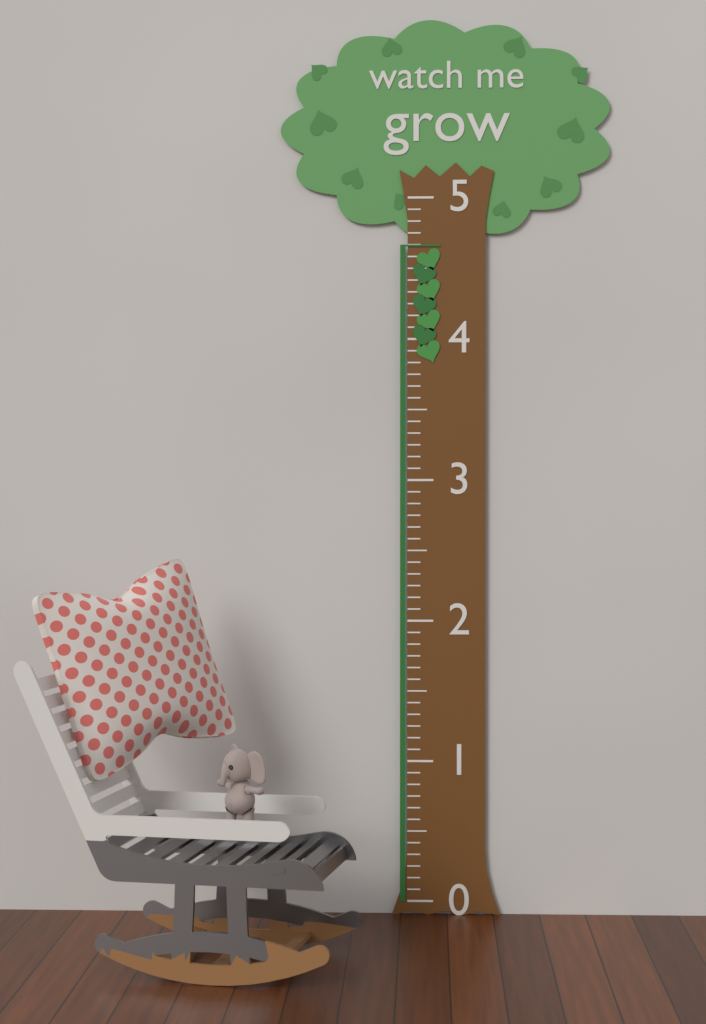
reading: 4.666666 (no unit)
